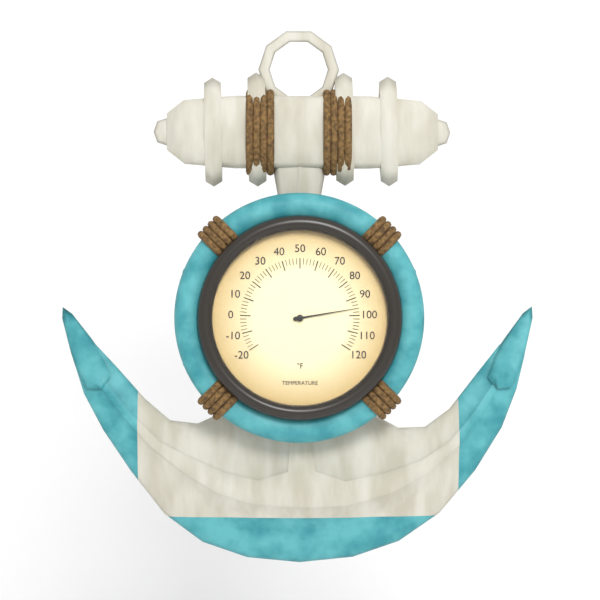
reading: 96 °F
